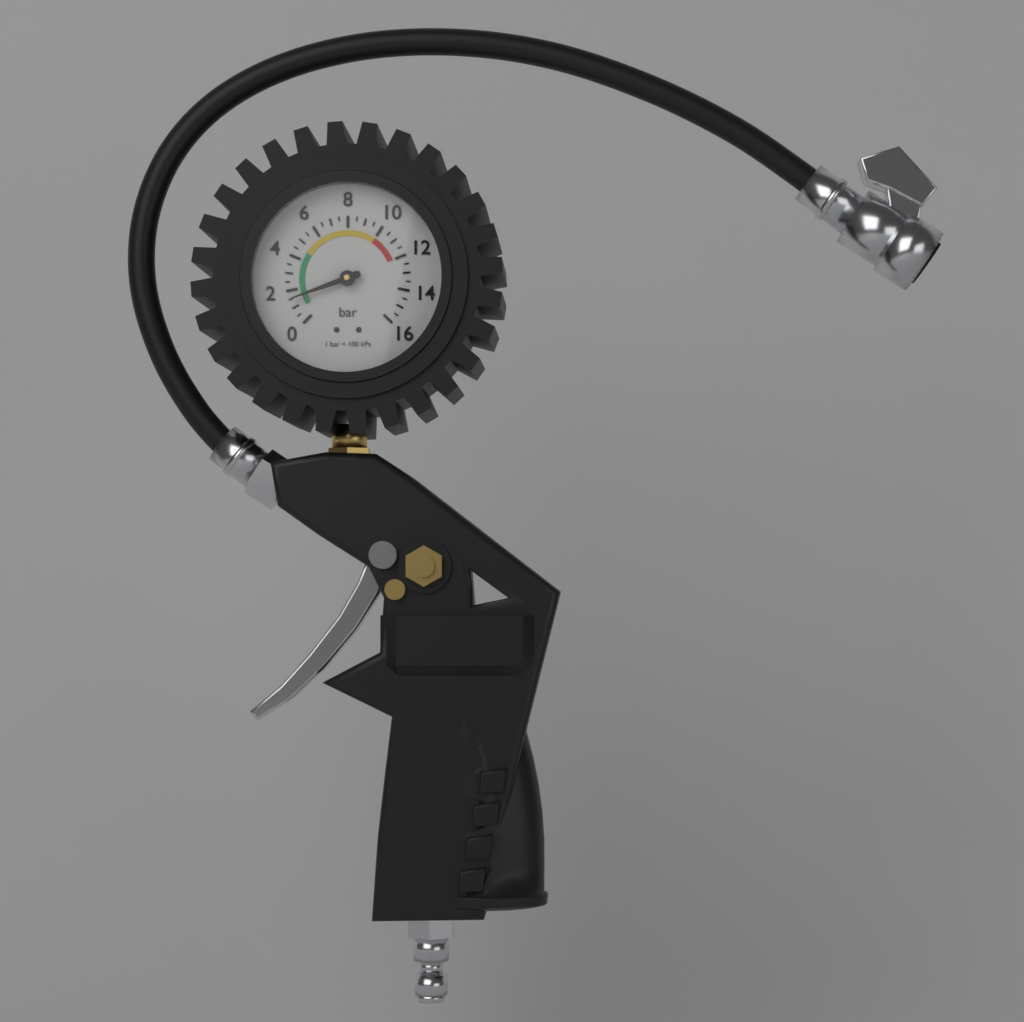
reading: 1.5 bar
